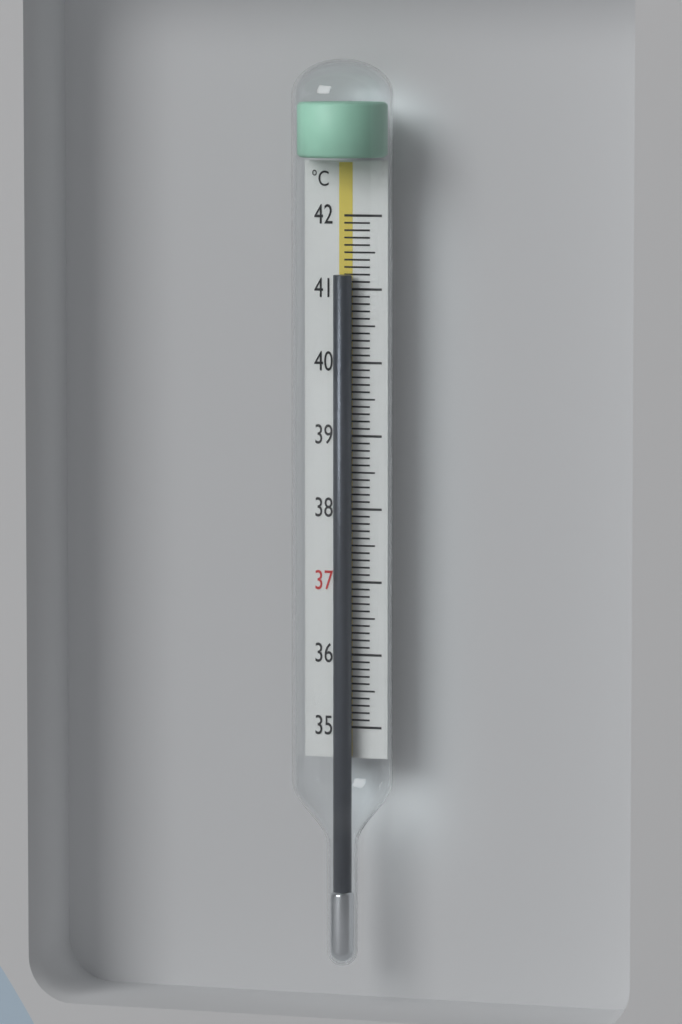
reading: 41.2 °C
